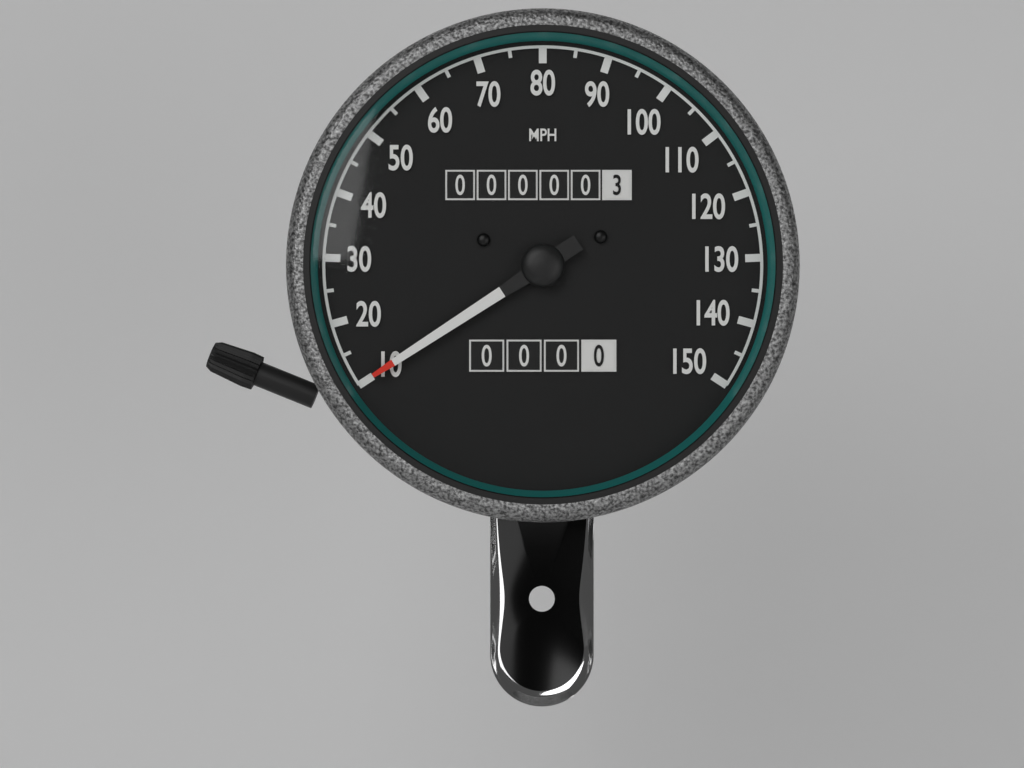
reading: 10 mph
